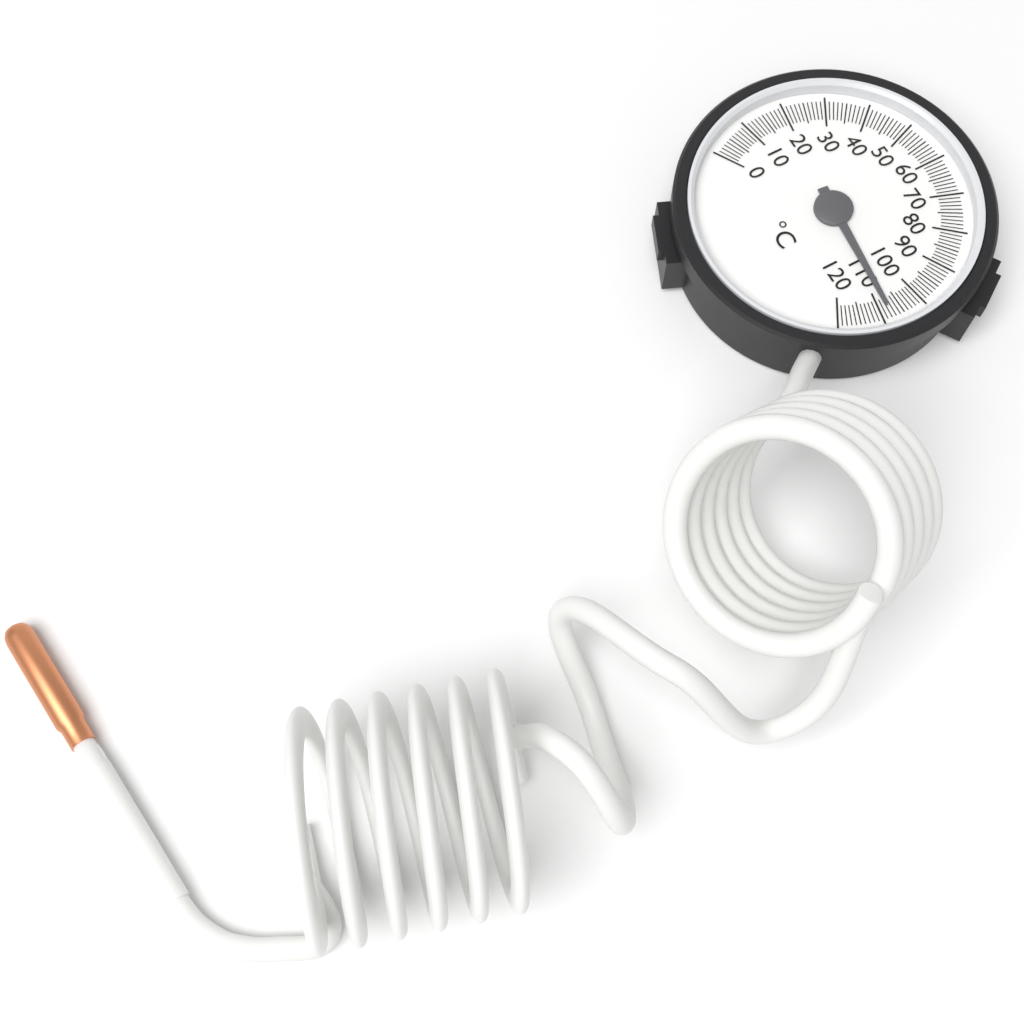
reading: 108 °C
